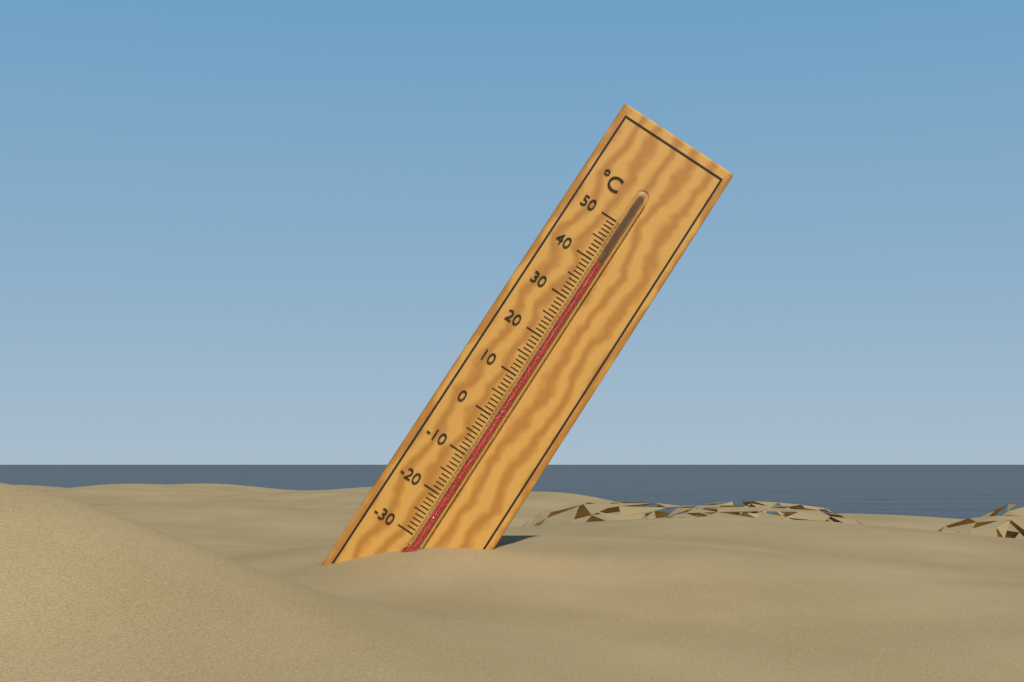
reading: 40 °C
